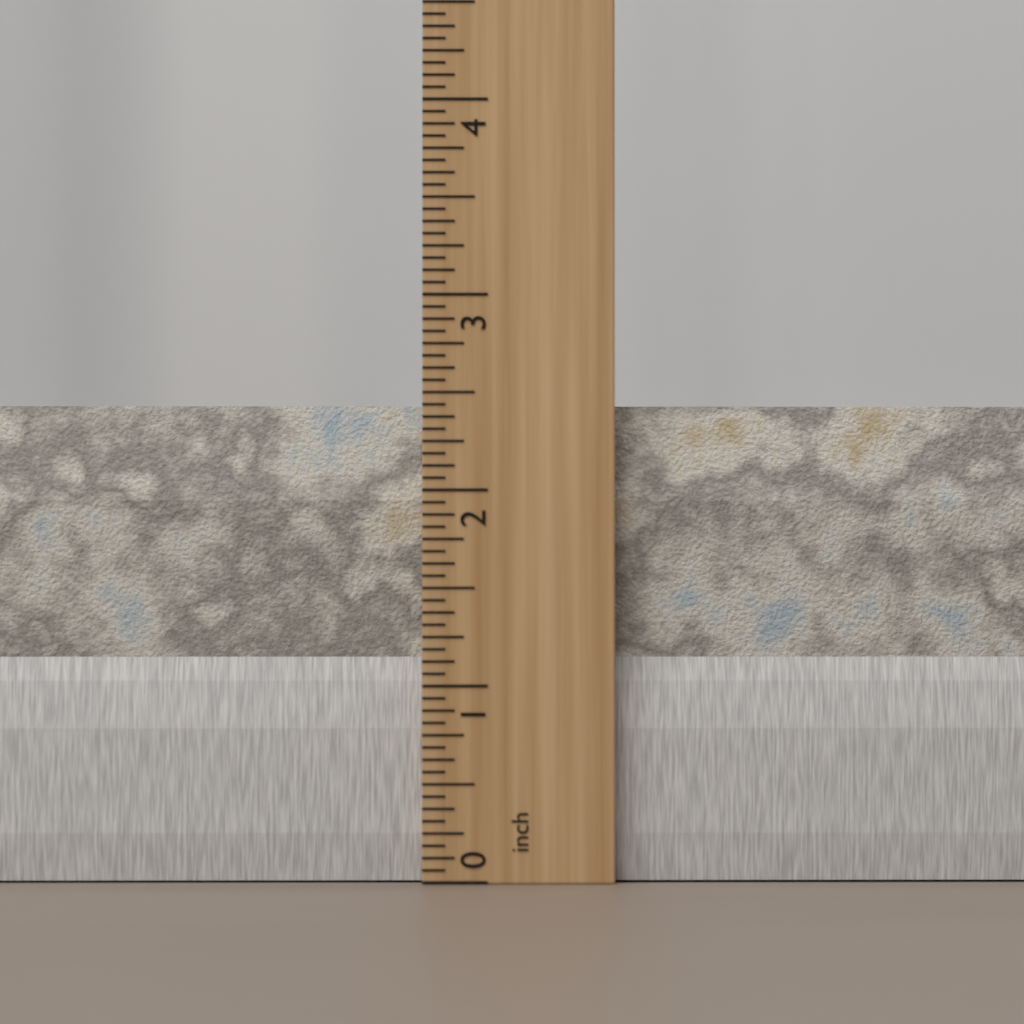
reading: 2.4375 inch
